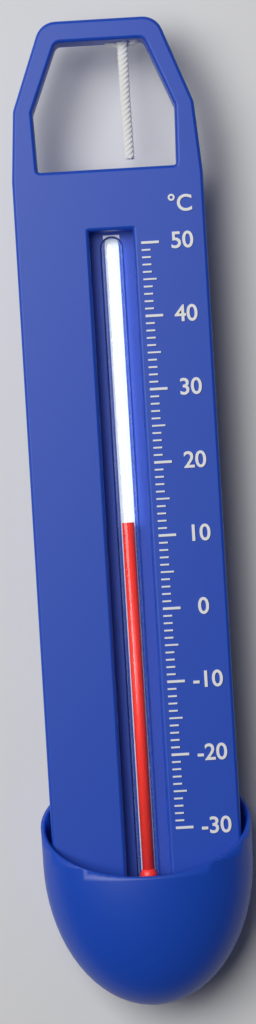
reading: 12 °C
